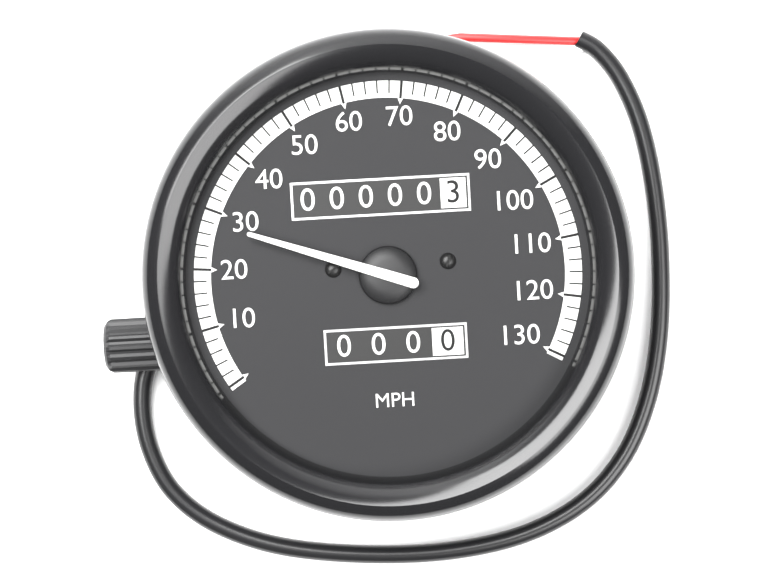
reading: 28 MPH
